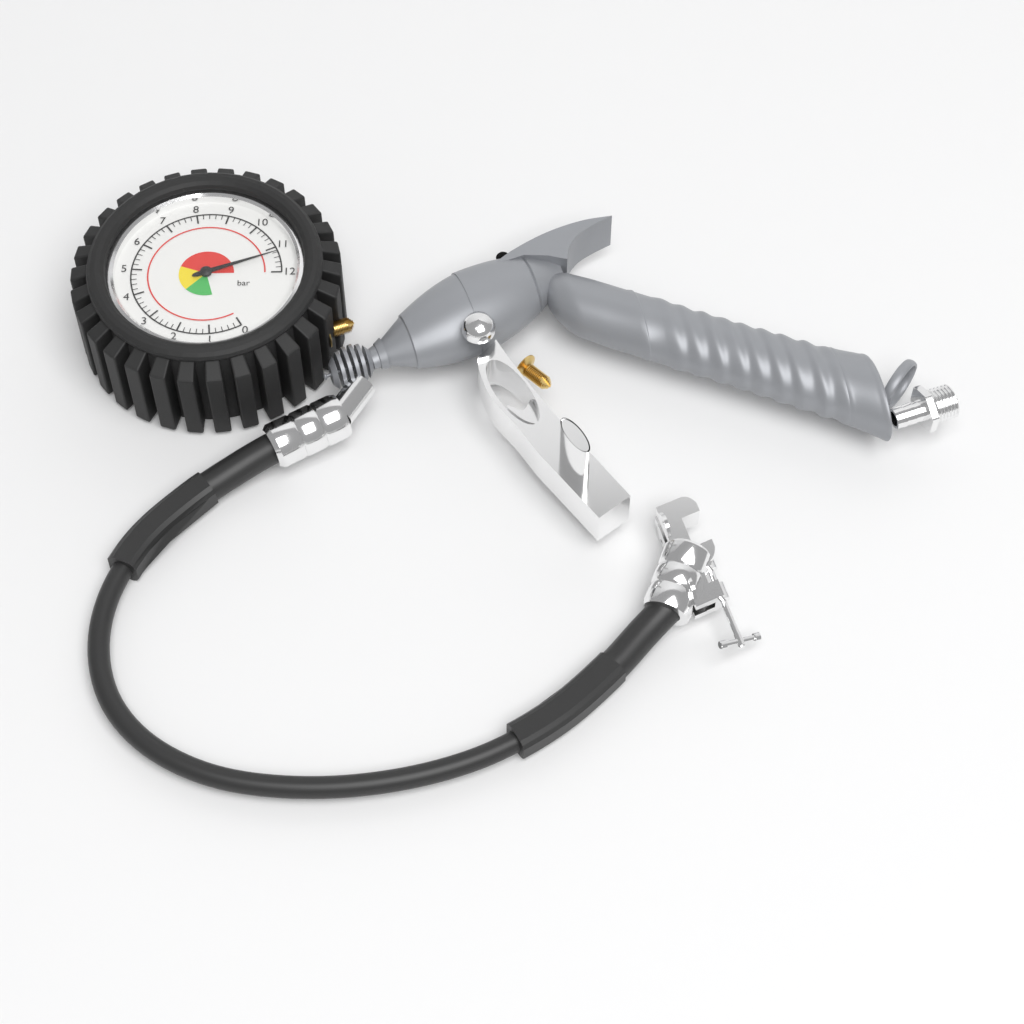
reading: 11.2 bar
